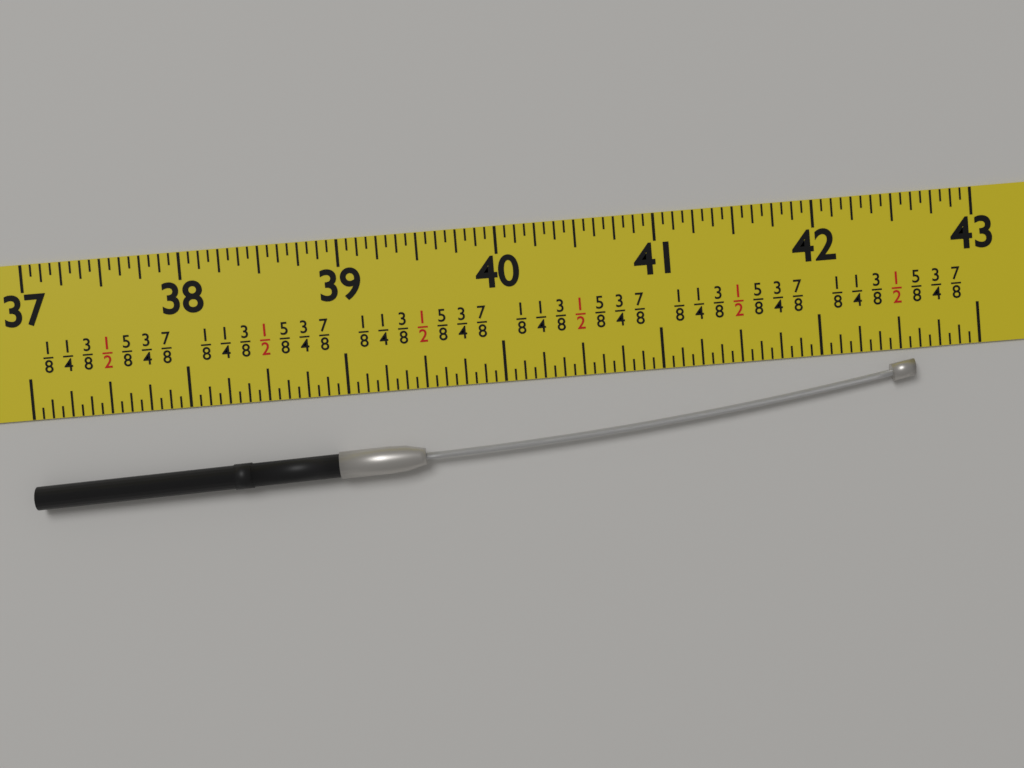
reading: 42.5625 in
